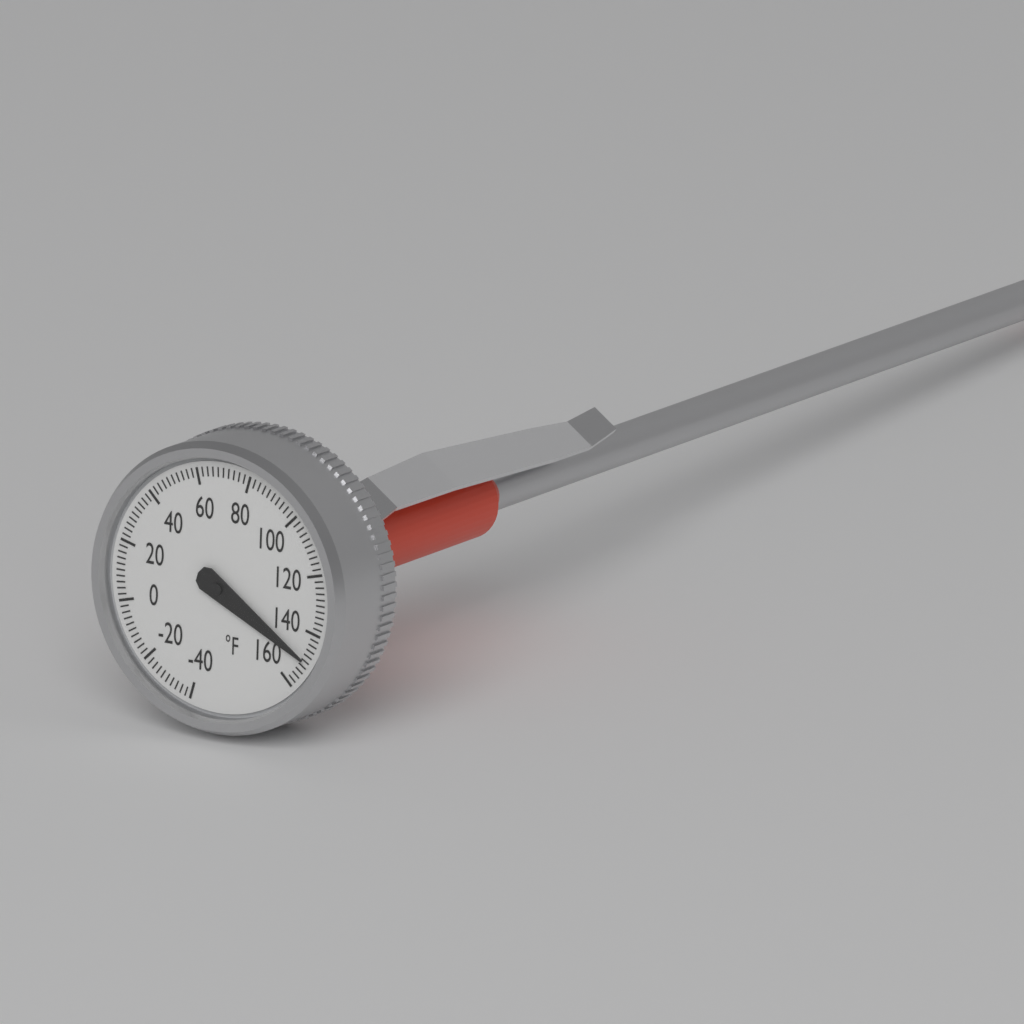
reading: 150 °F
